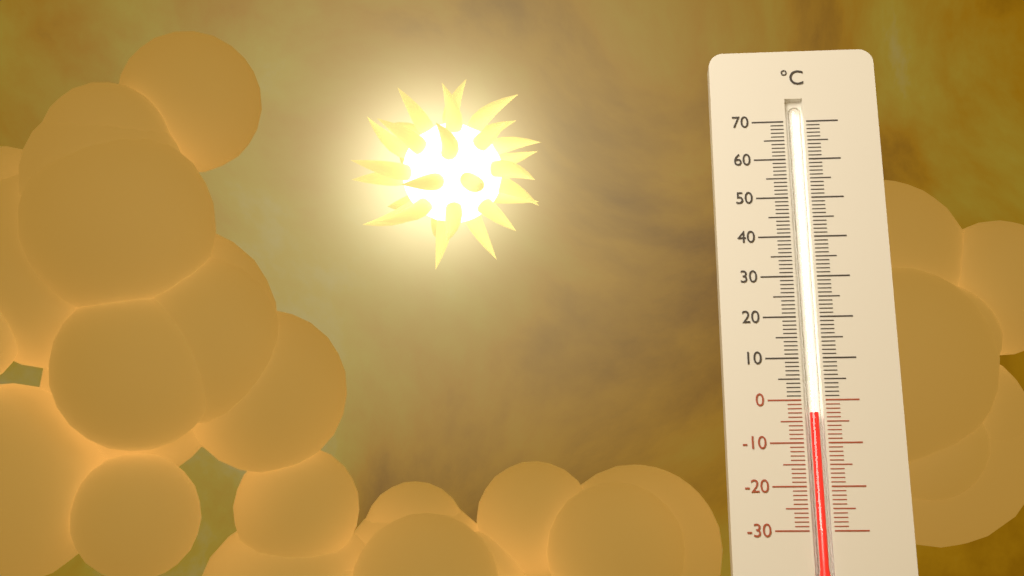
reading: -3 °C
